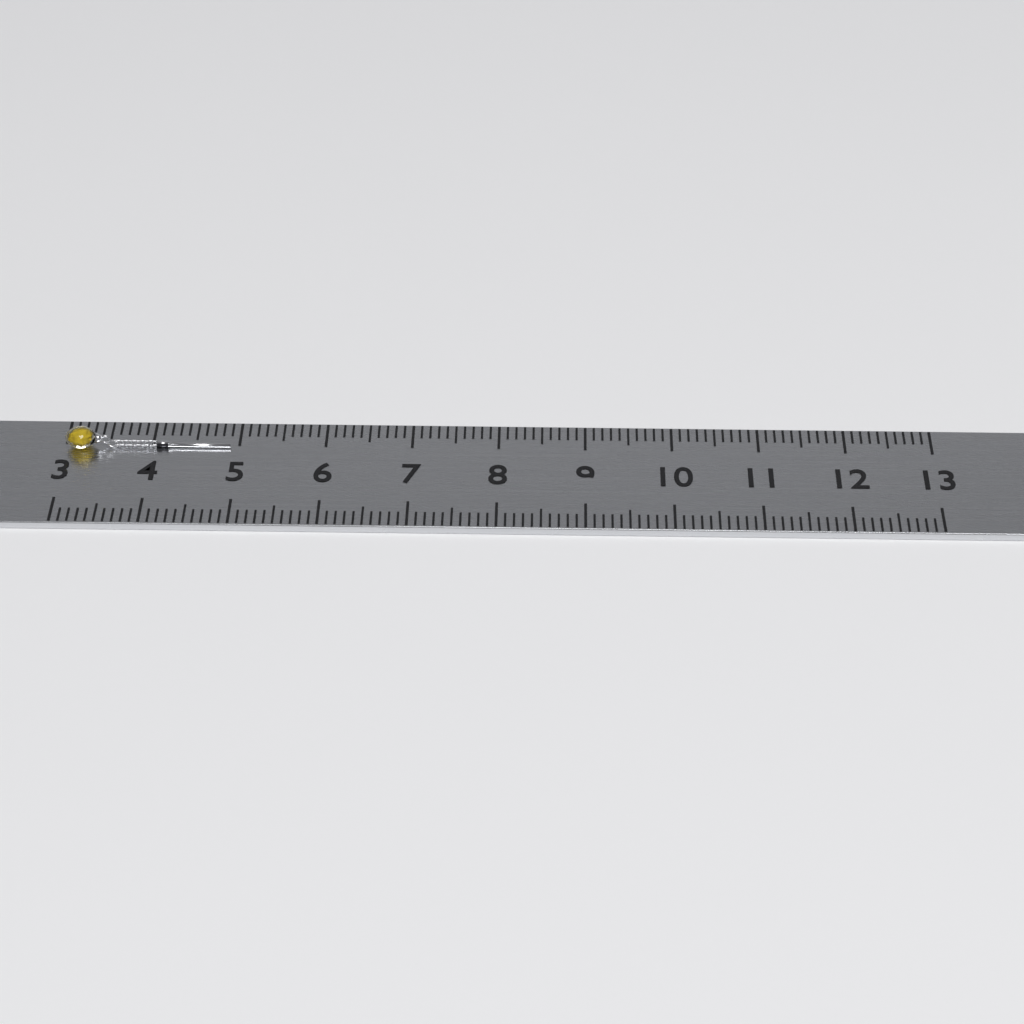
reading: 4.9 (no unit)
